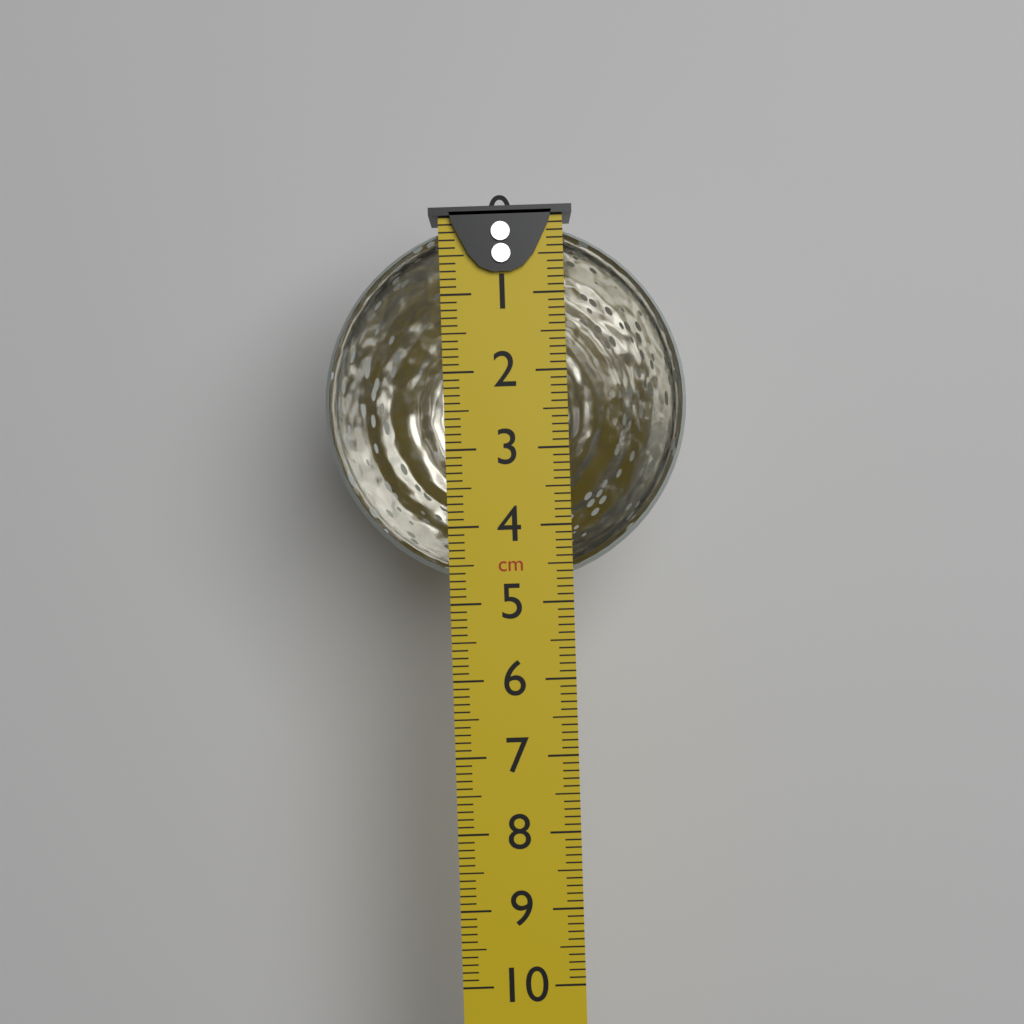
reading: 4.8 cm
